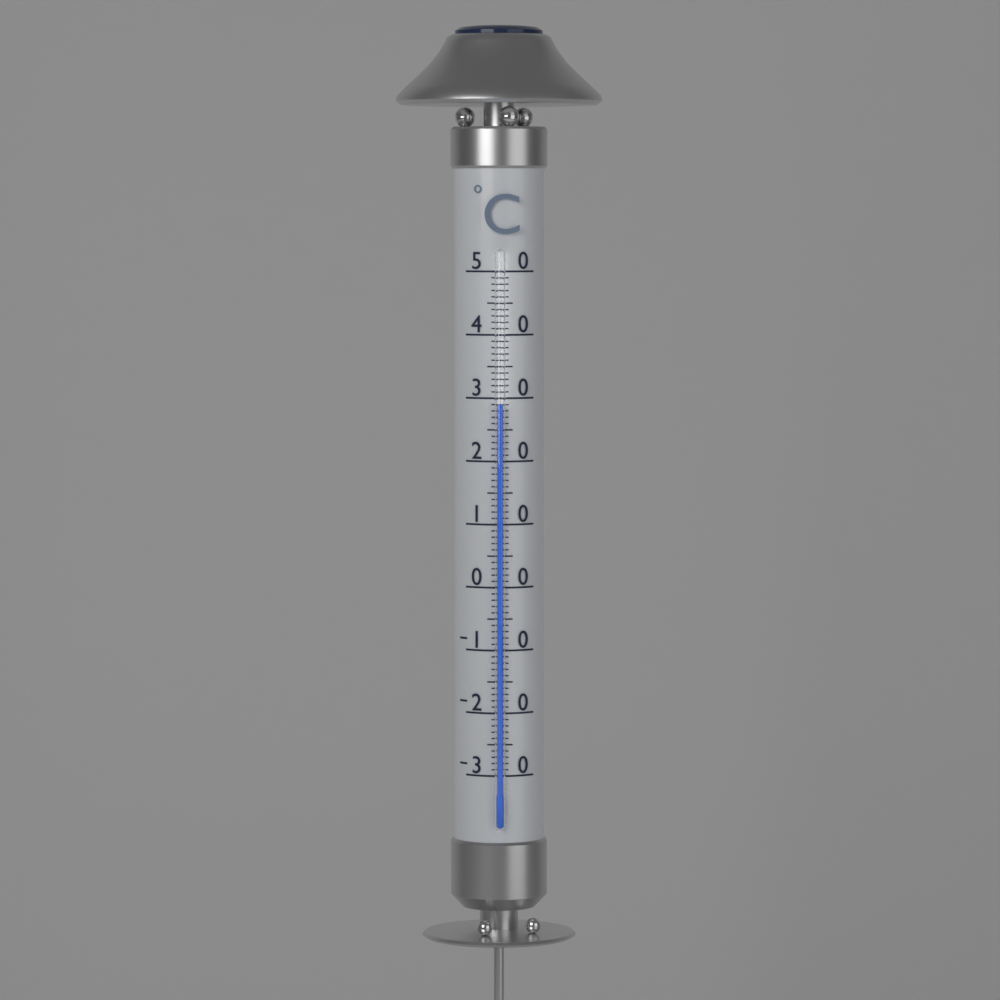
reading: 29 °C
